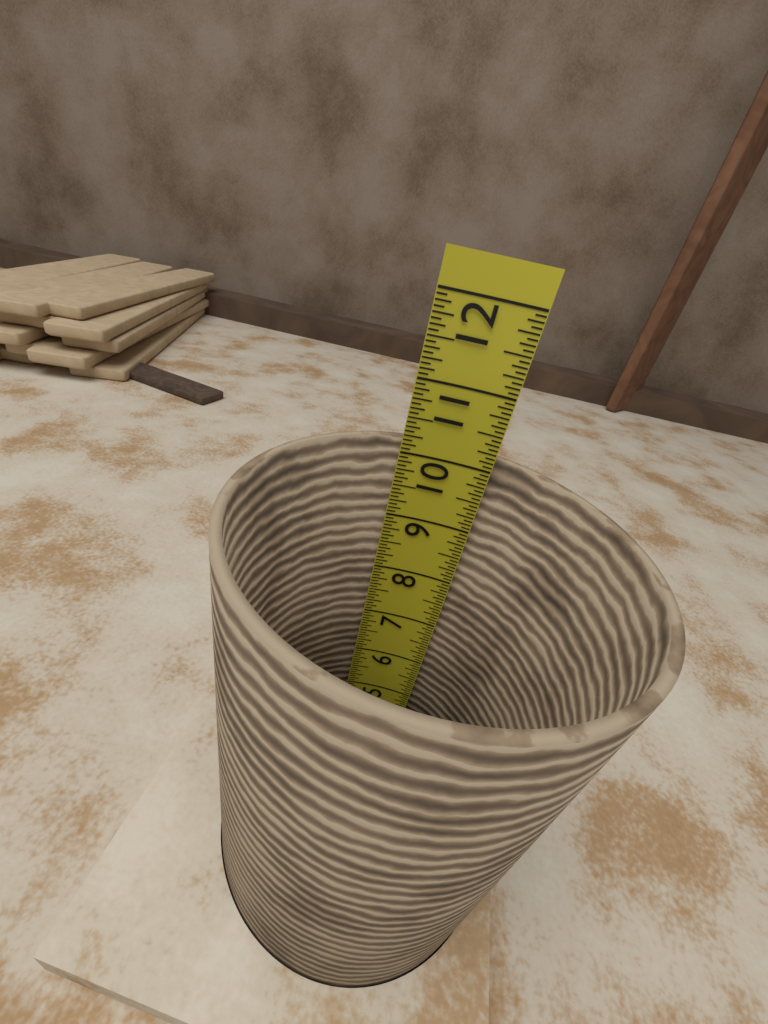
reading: 10.1875 in
